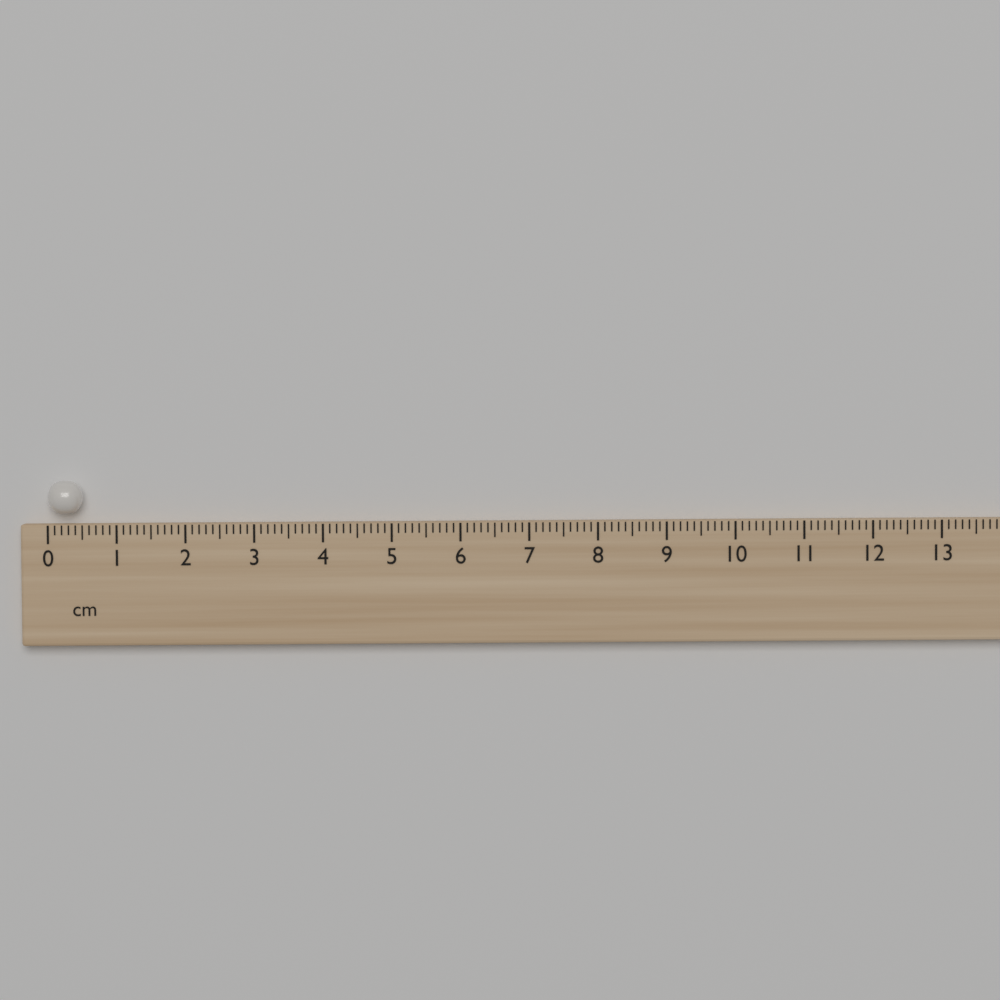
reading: 0.5 cm
